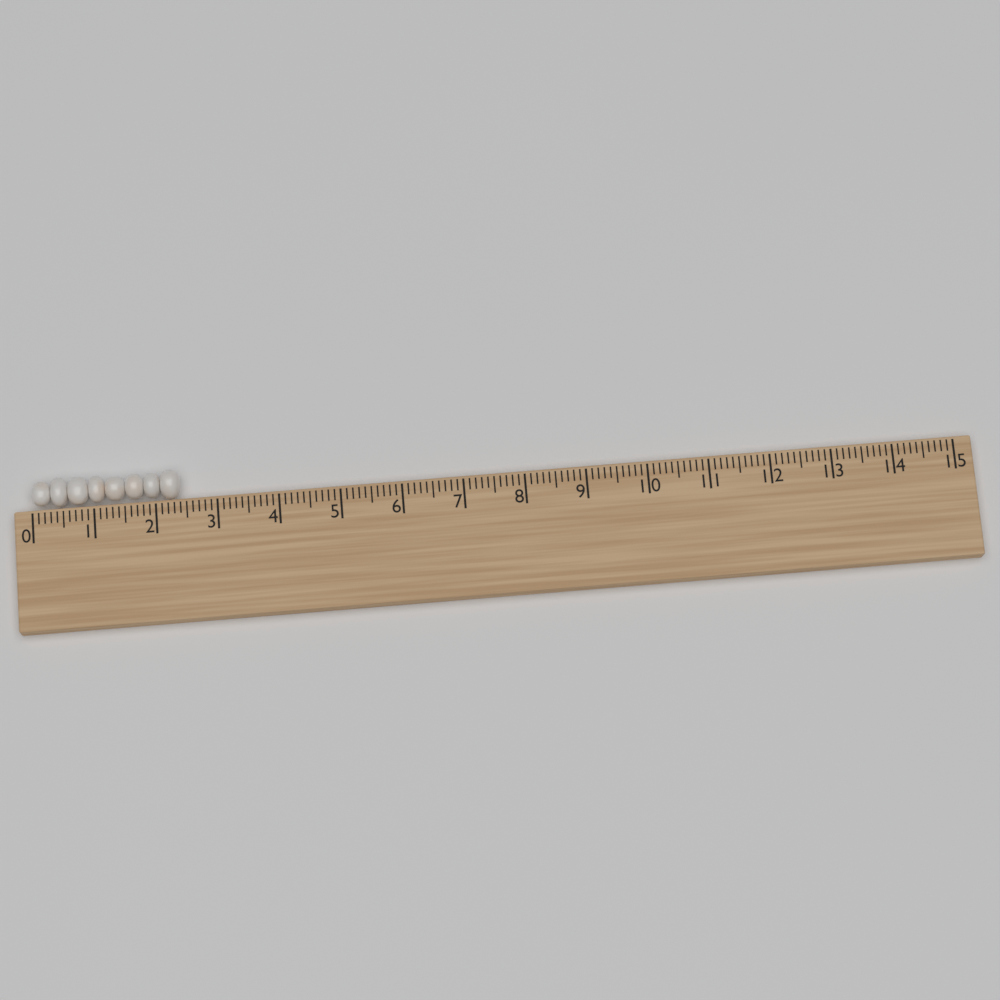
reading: 2.4 (no unit)
